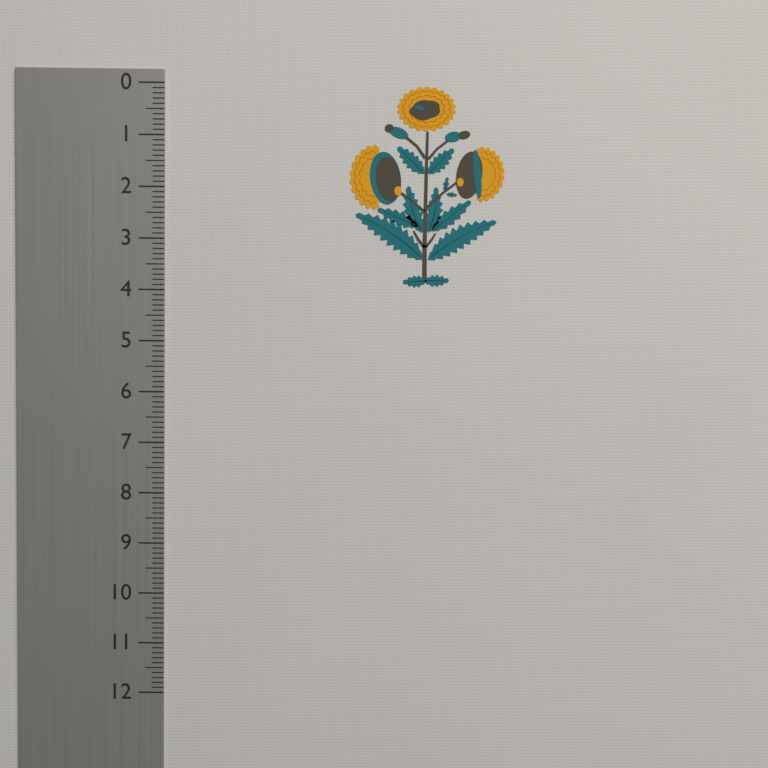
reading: 3.9 (no unit)
